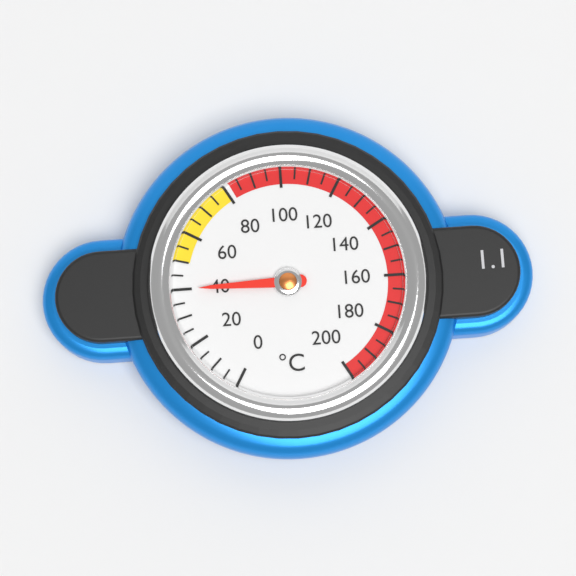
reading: 40 °C
